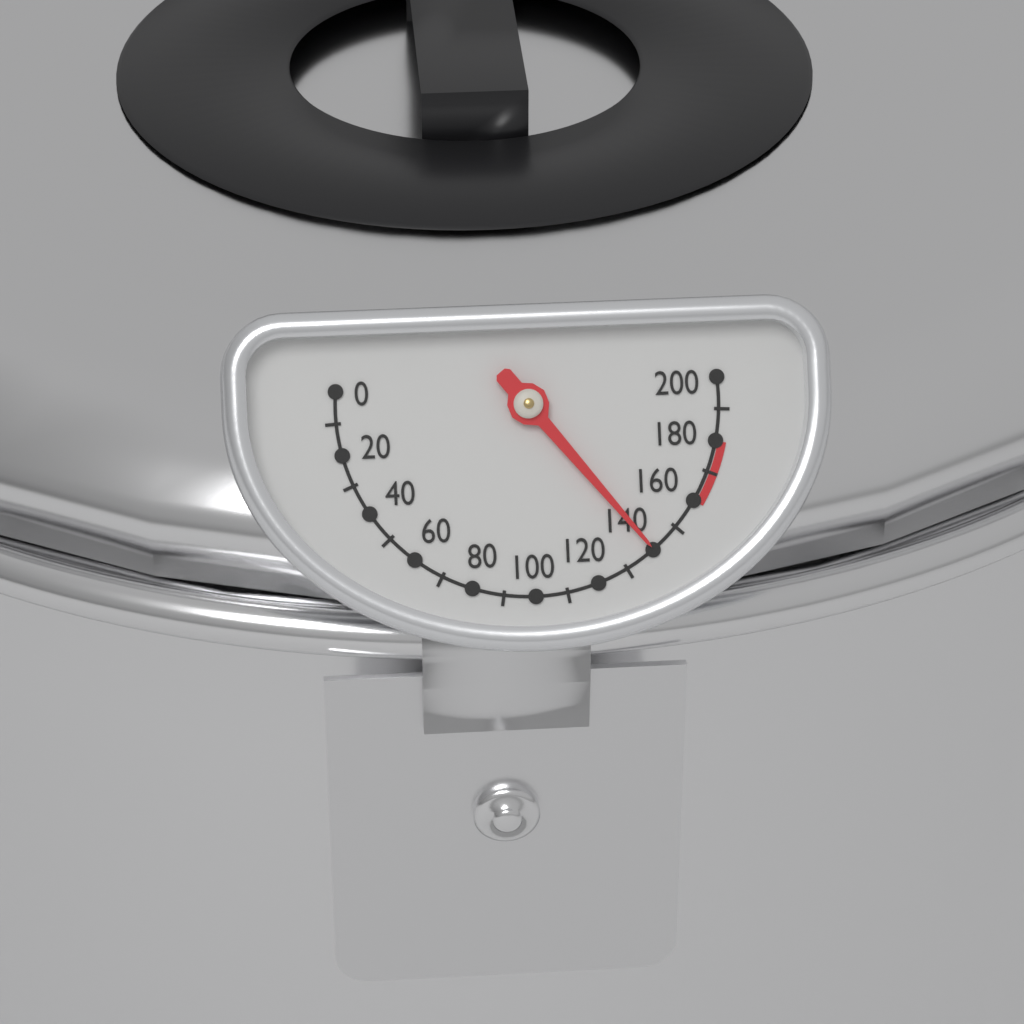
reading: 140 (no unit)
